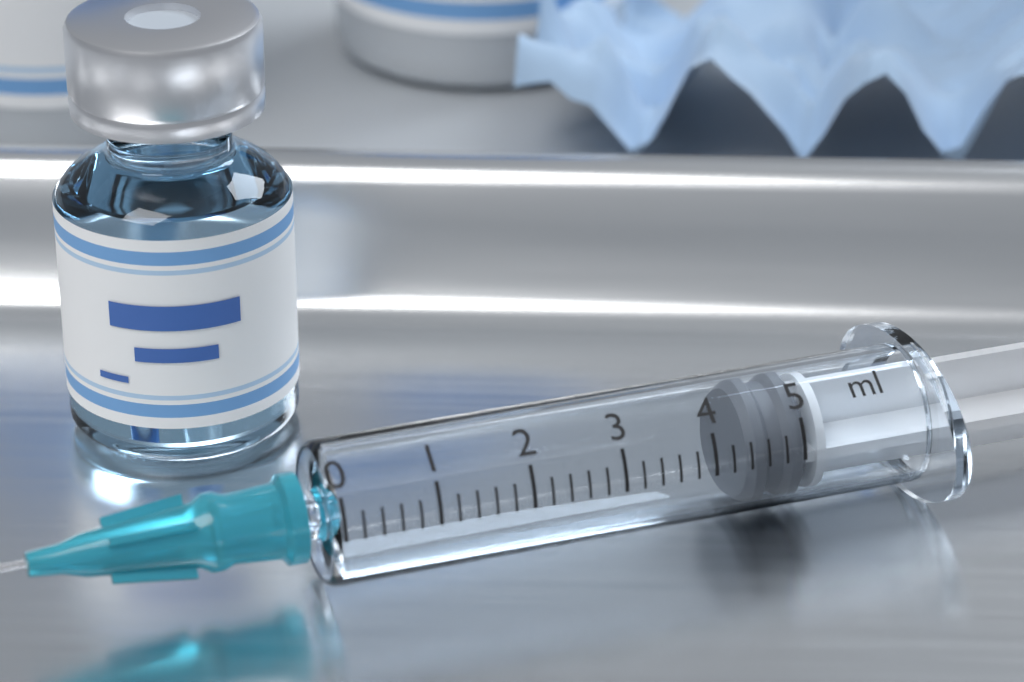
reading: 4.4 ml
